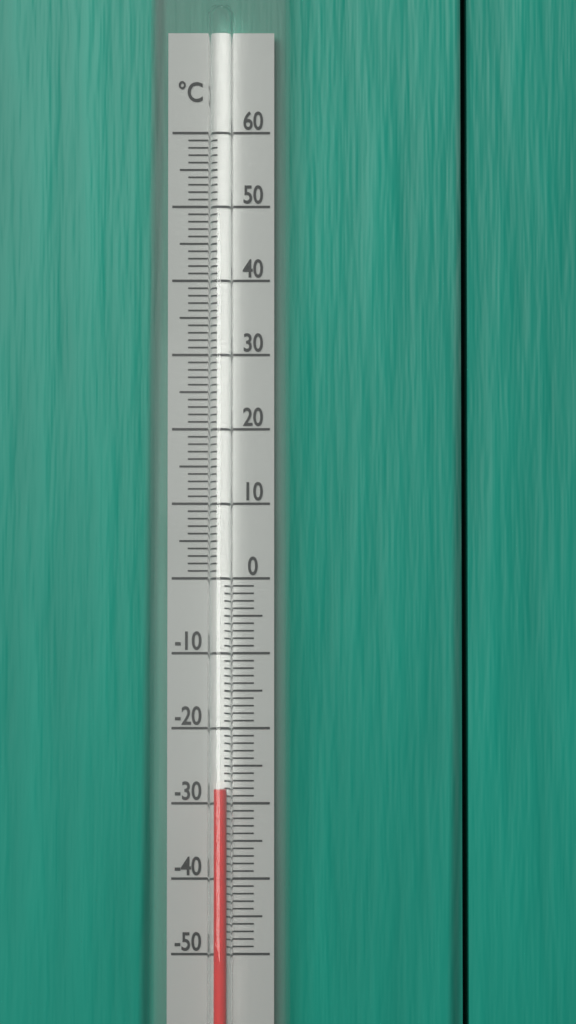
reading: -28 °C
